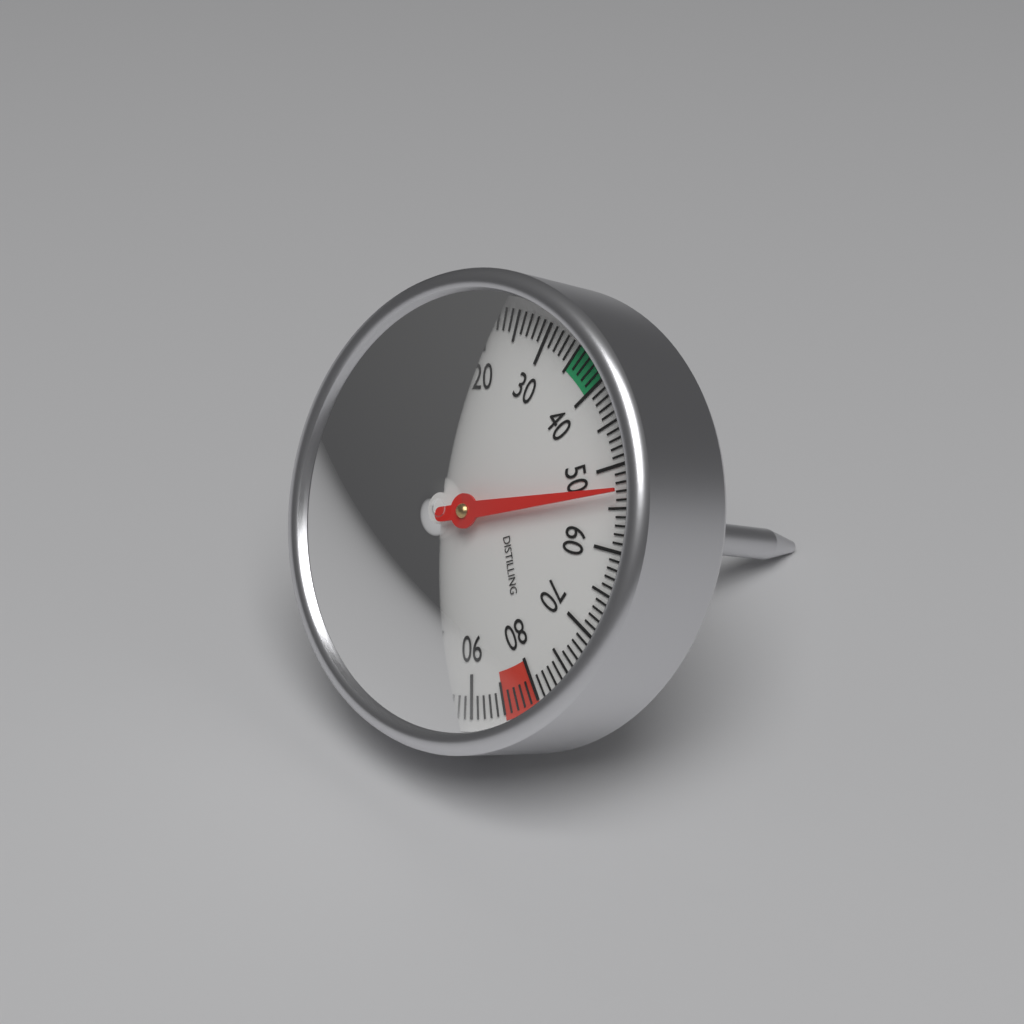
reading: 53 °C
